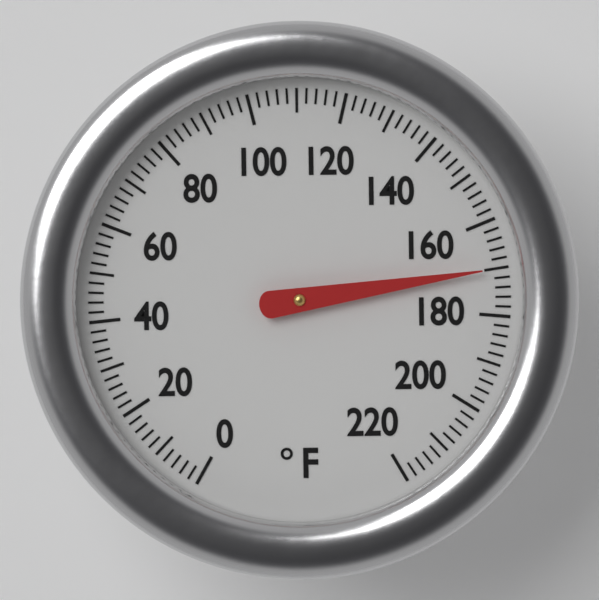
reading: 170 °F
